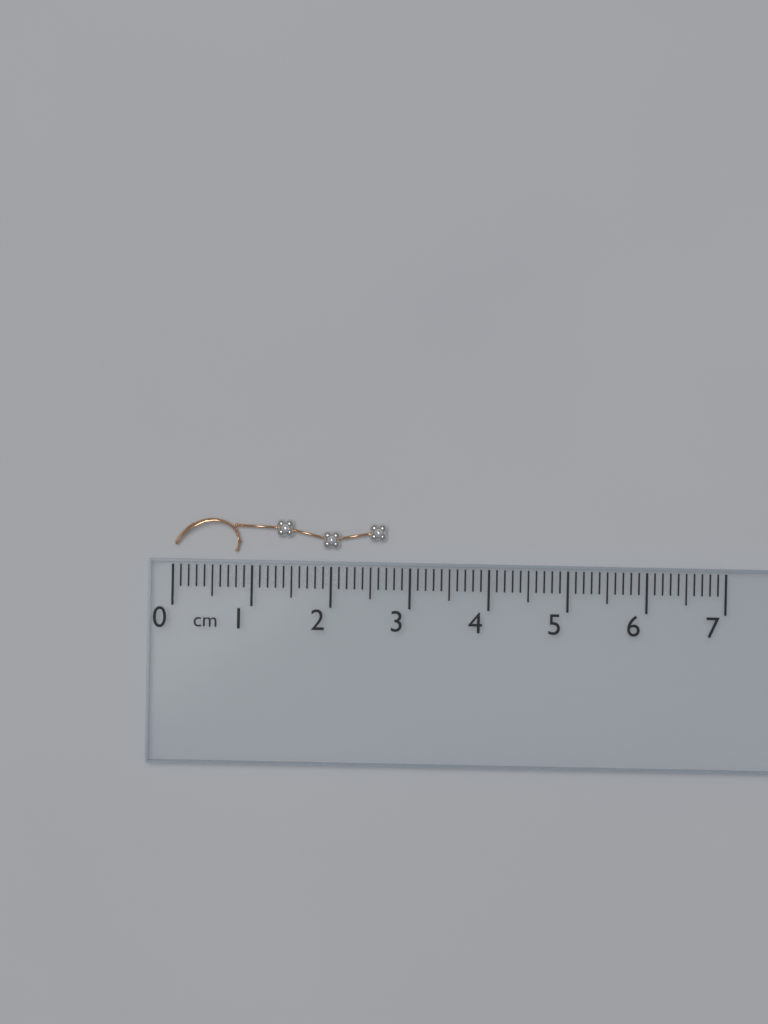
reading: 2.7 cm
